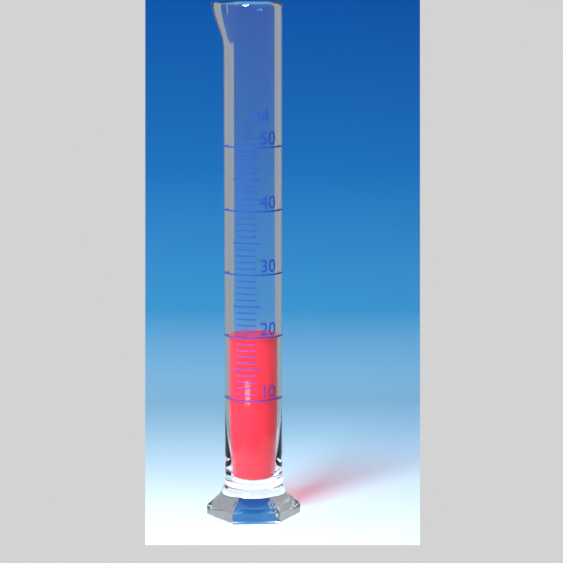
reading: 20 ml
